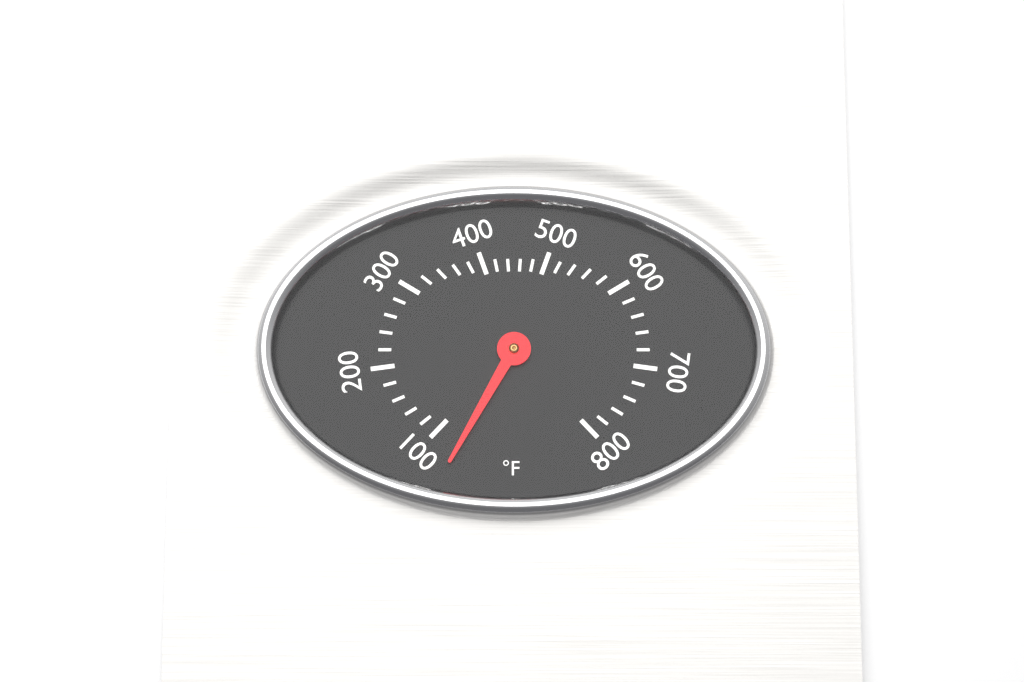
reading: 65 °F
